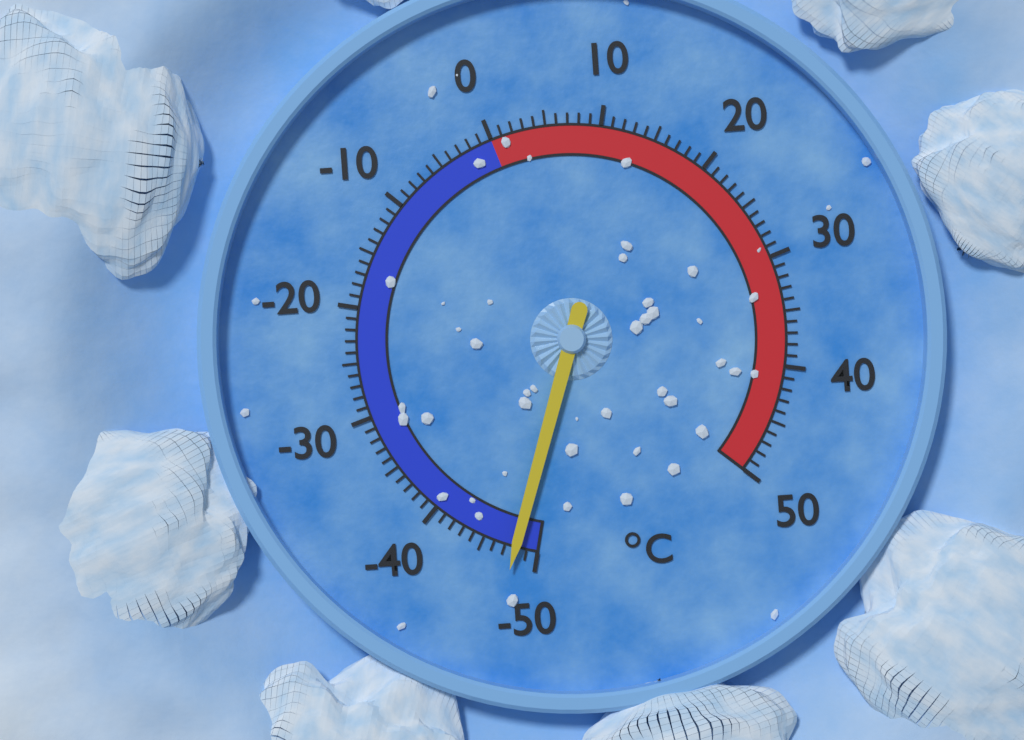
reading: -48 °C
